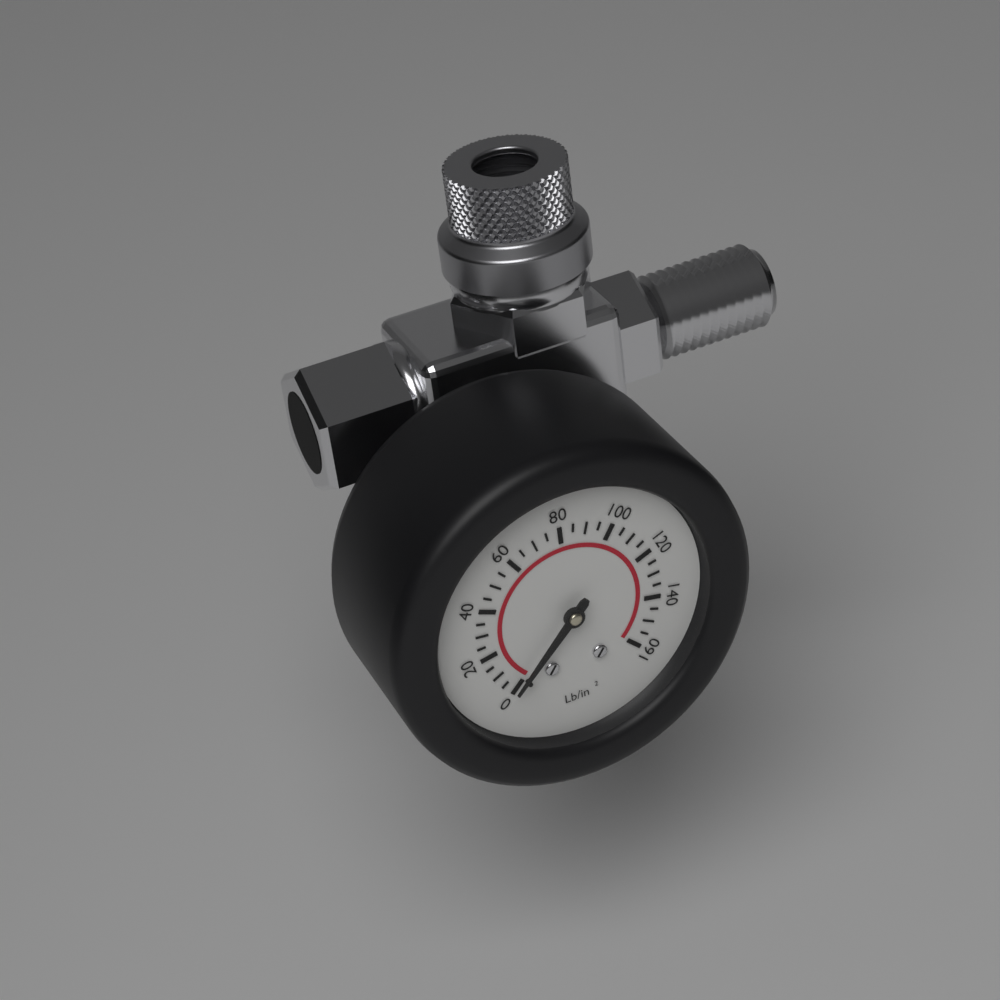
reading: 0 psi
